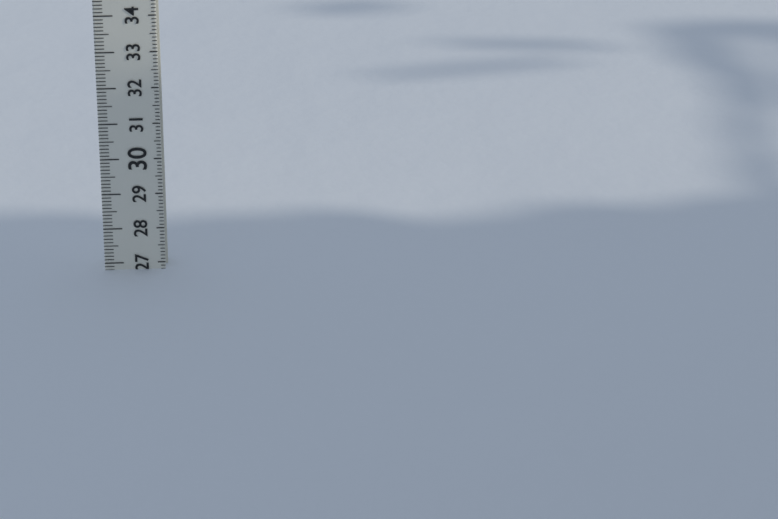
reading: 26.8 (no unit)
